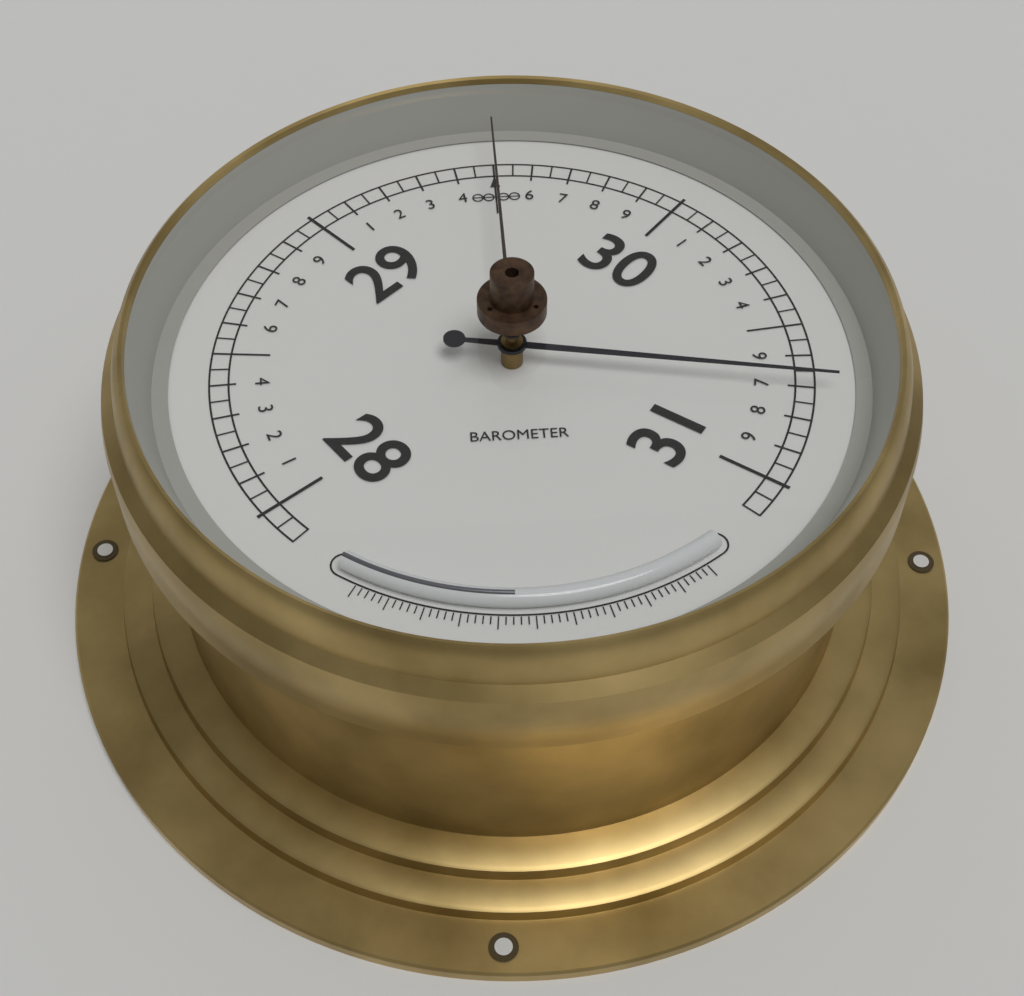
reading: 30.70 (no unit)
